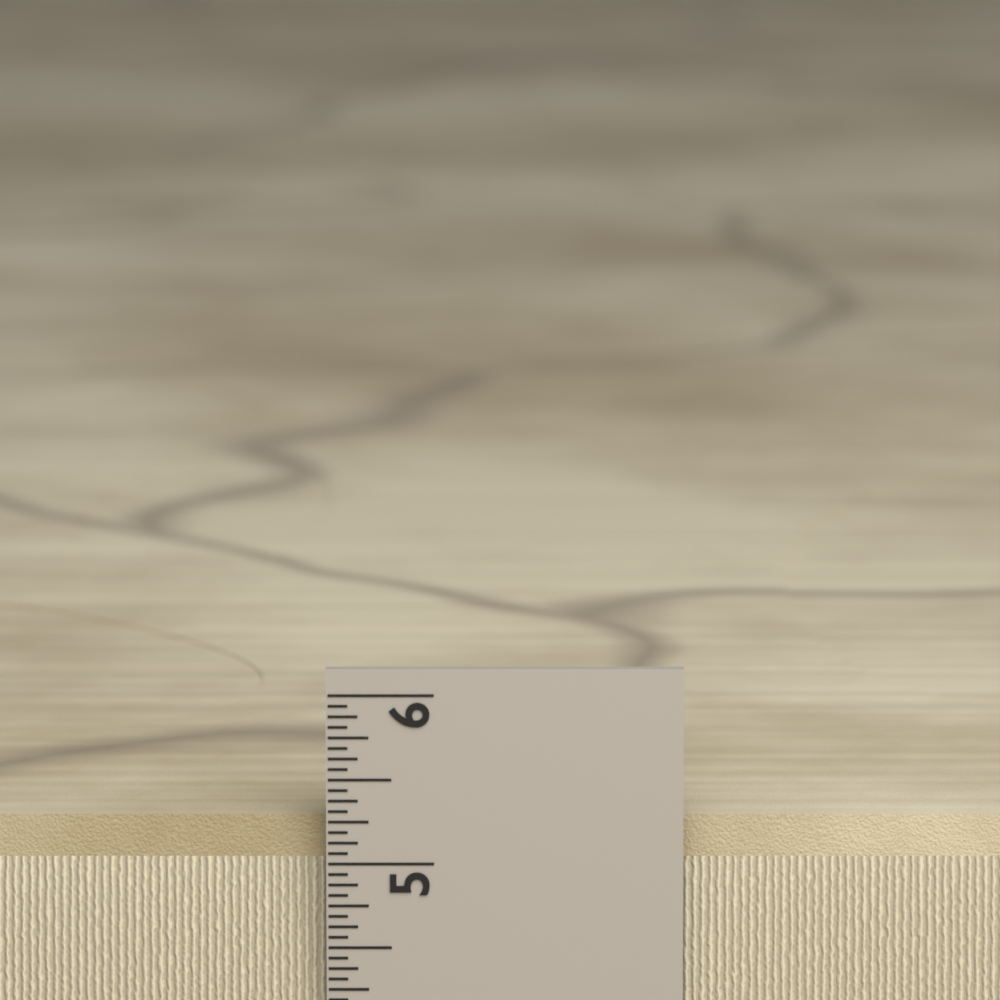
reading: 5.2500 in
